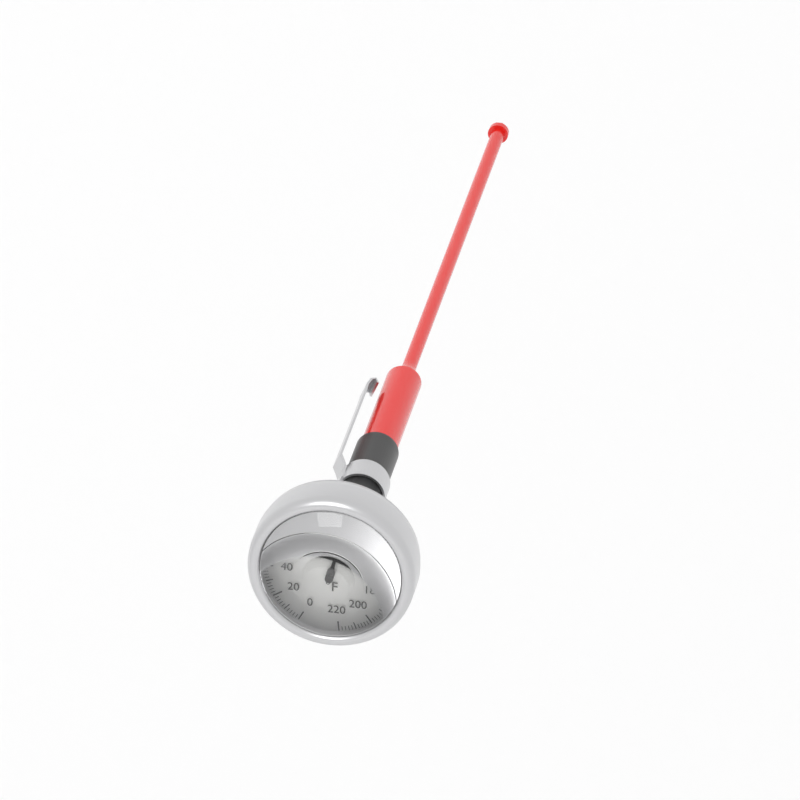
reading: 112 °F
